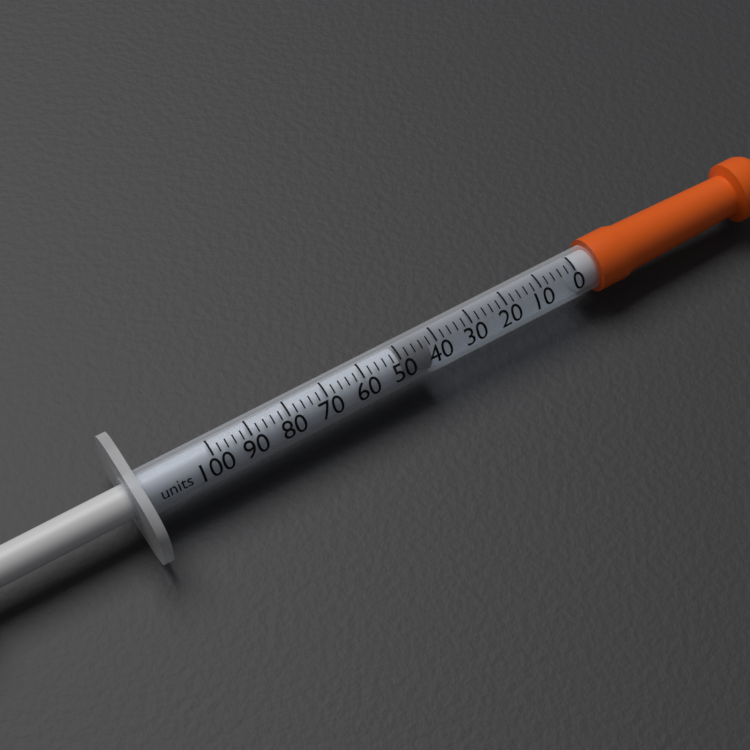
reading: 42 units
